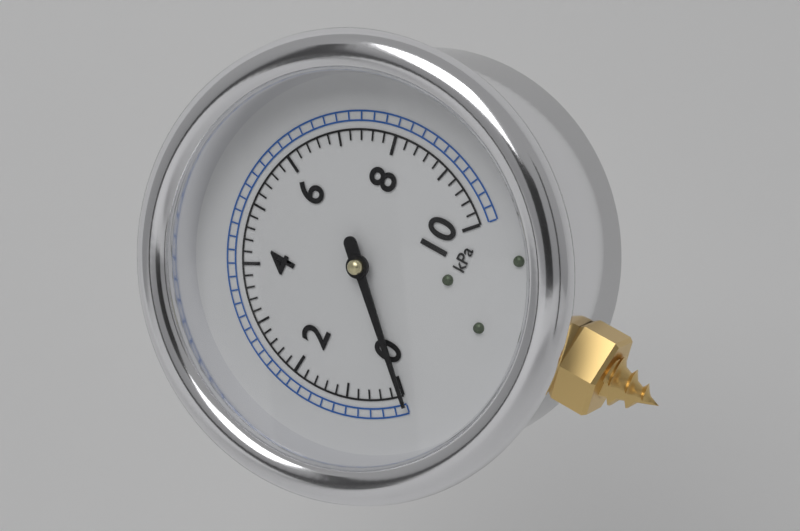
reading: 0.0 kPa
